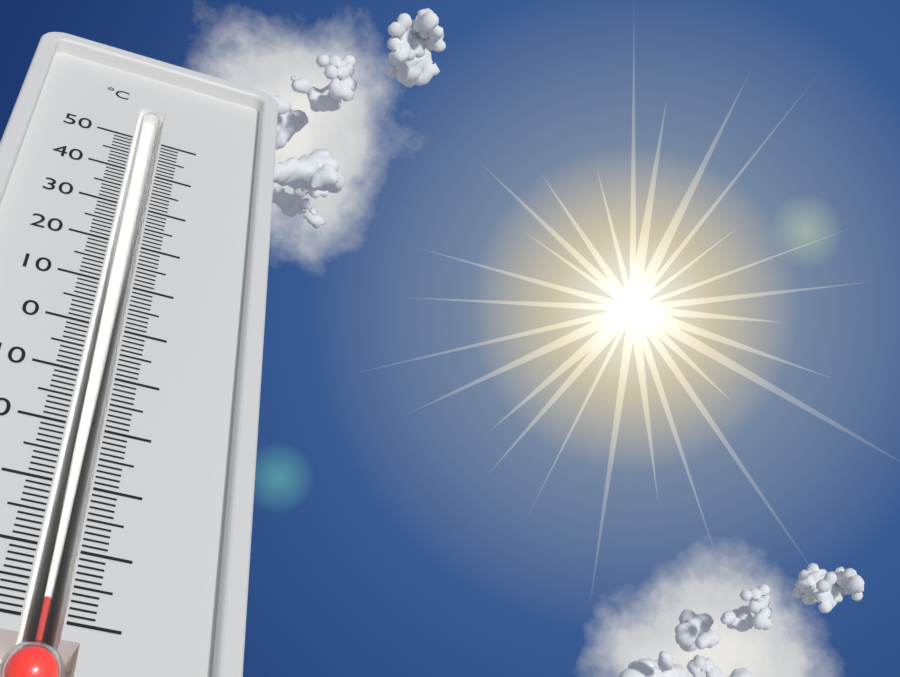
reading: -47 °C
